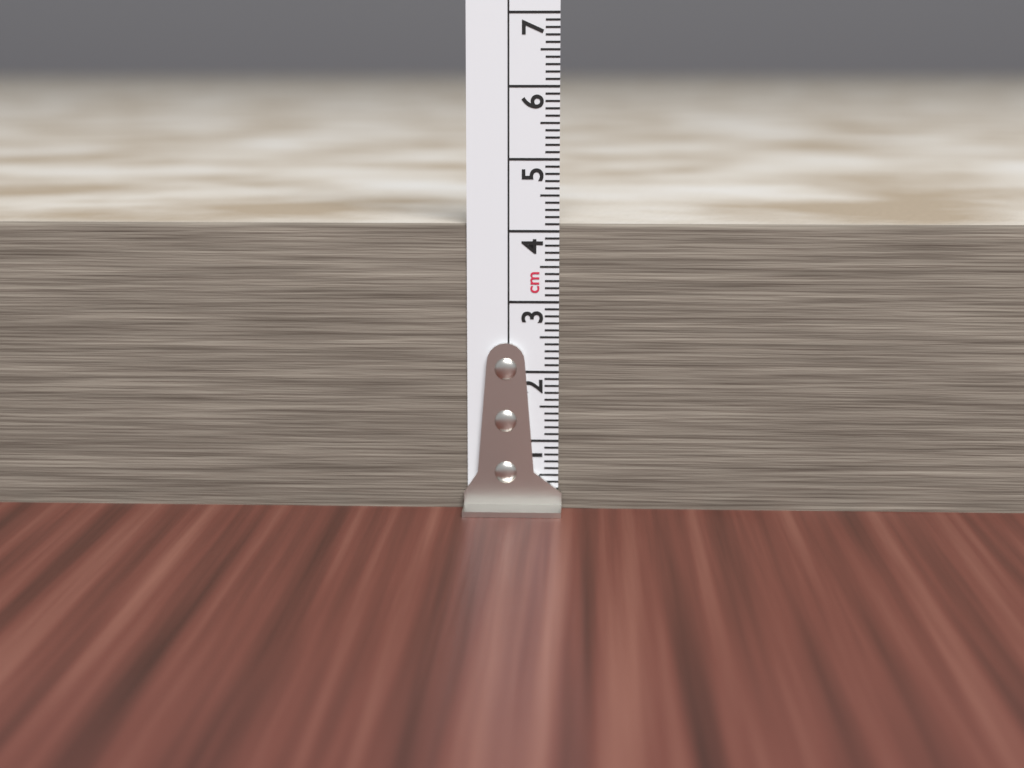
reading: 4.1 cm
